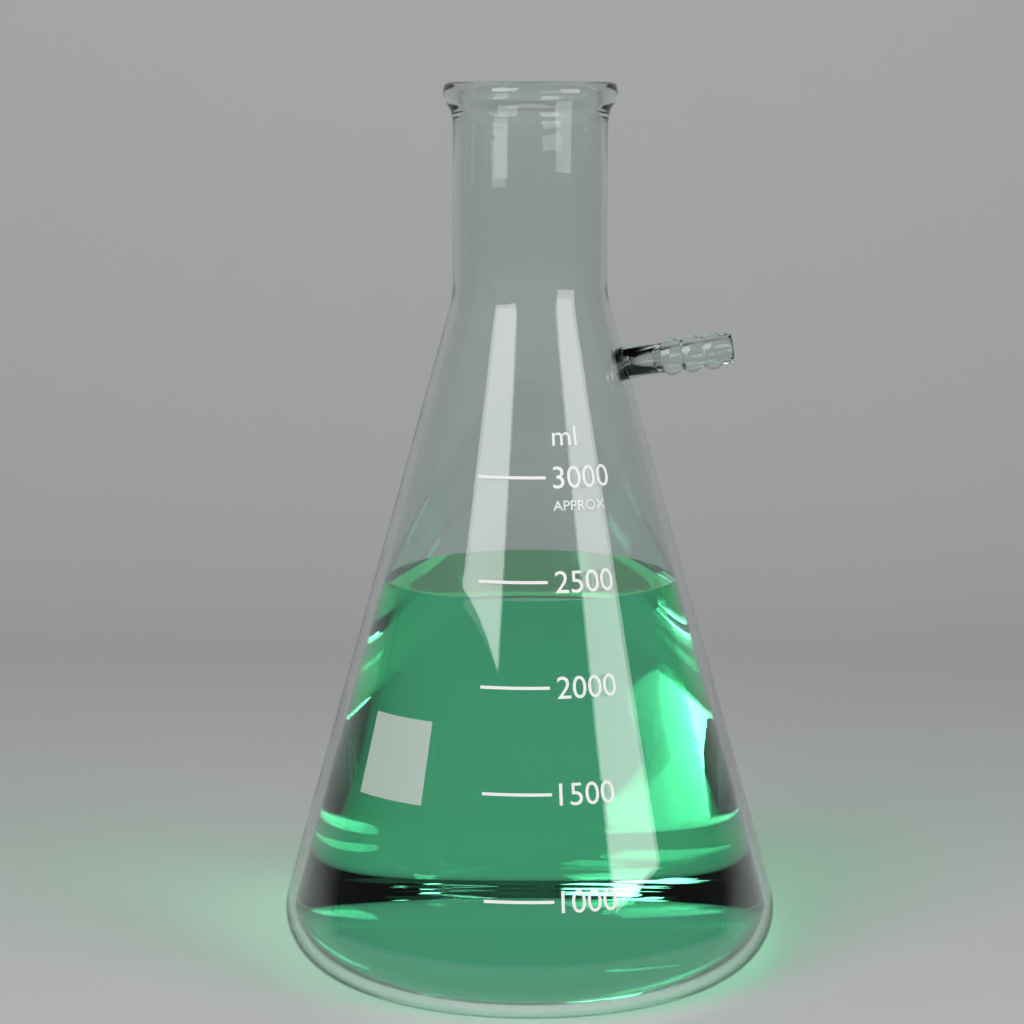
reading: 2400 ml
